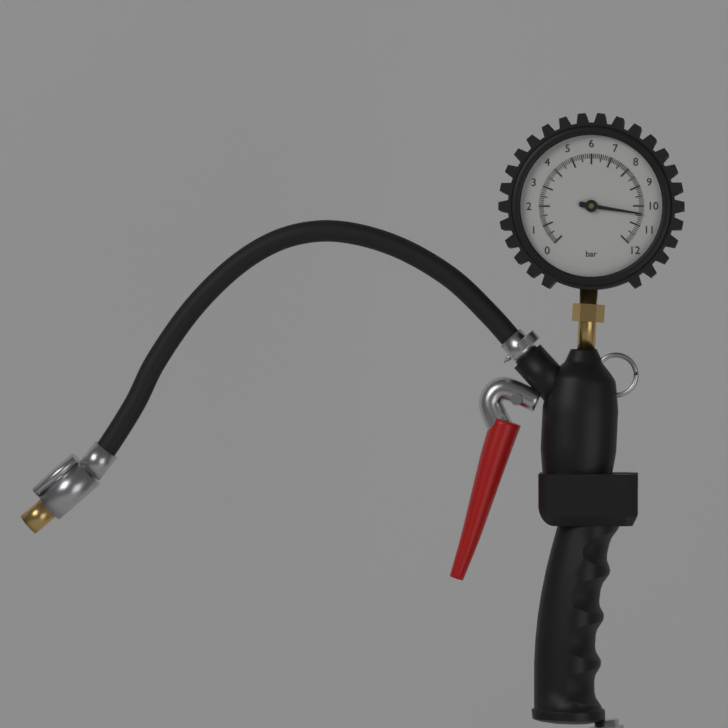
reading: 10.4 bar
